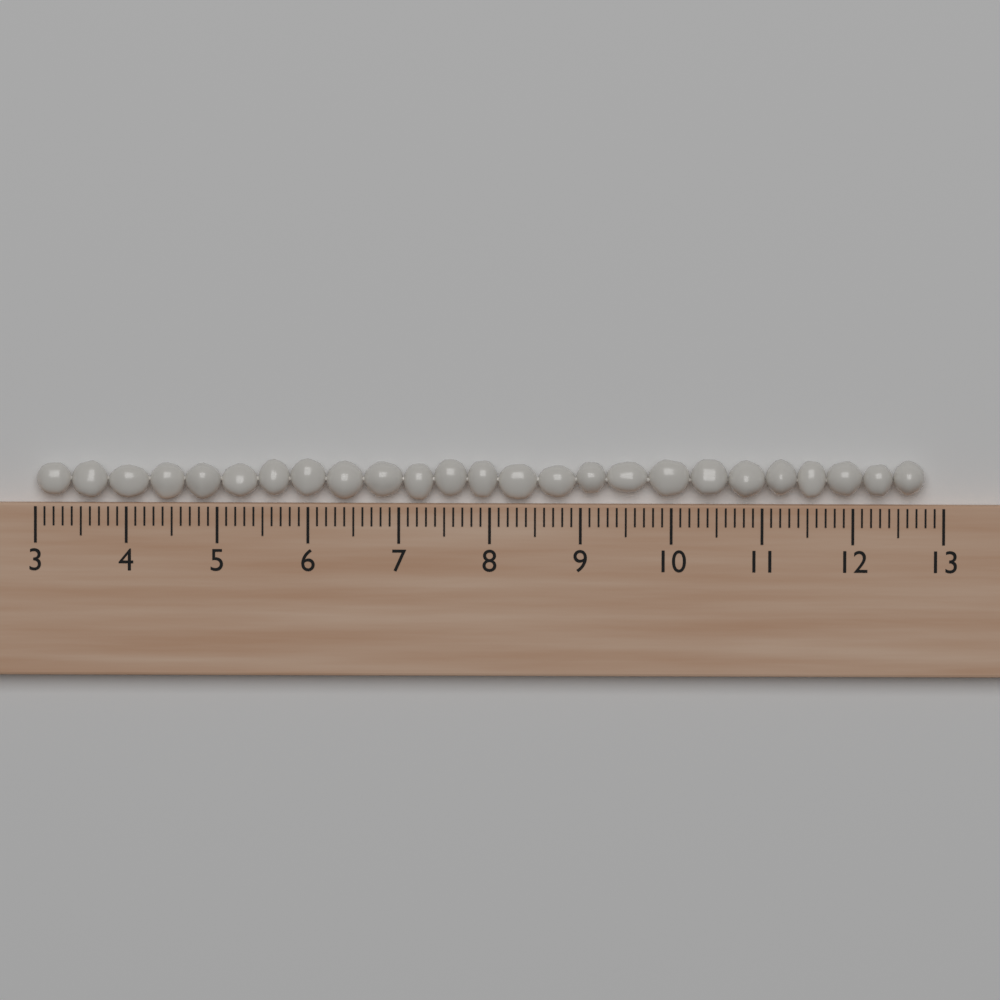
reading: 12.8 (no unit)
